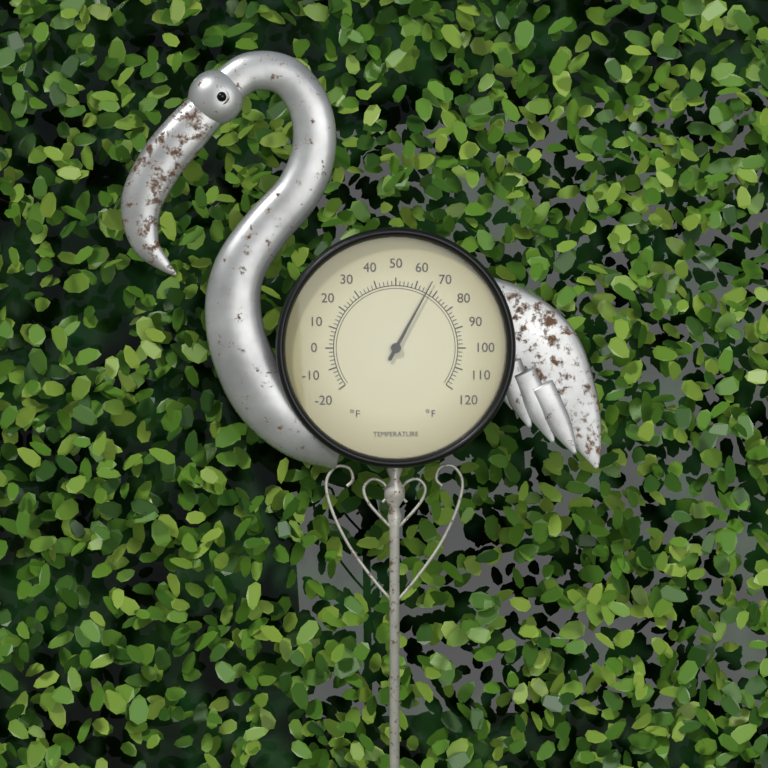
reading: 66 °F
